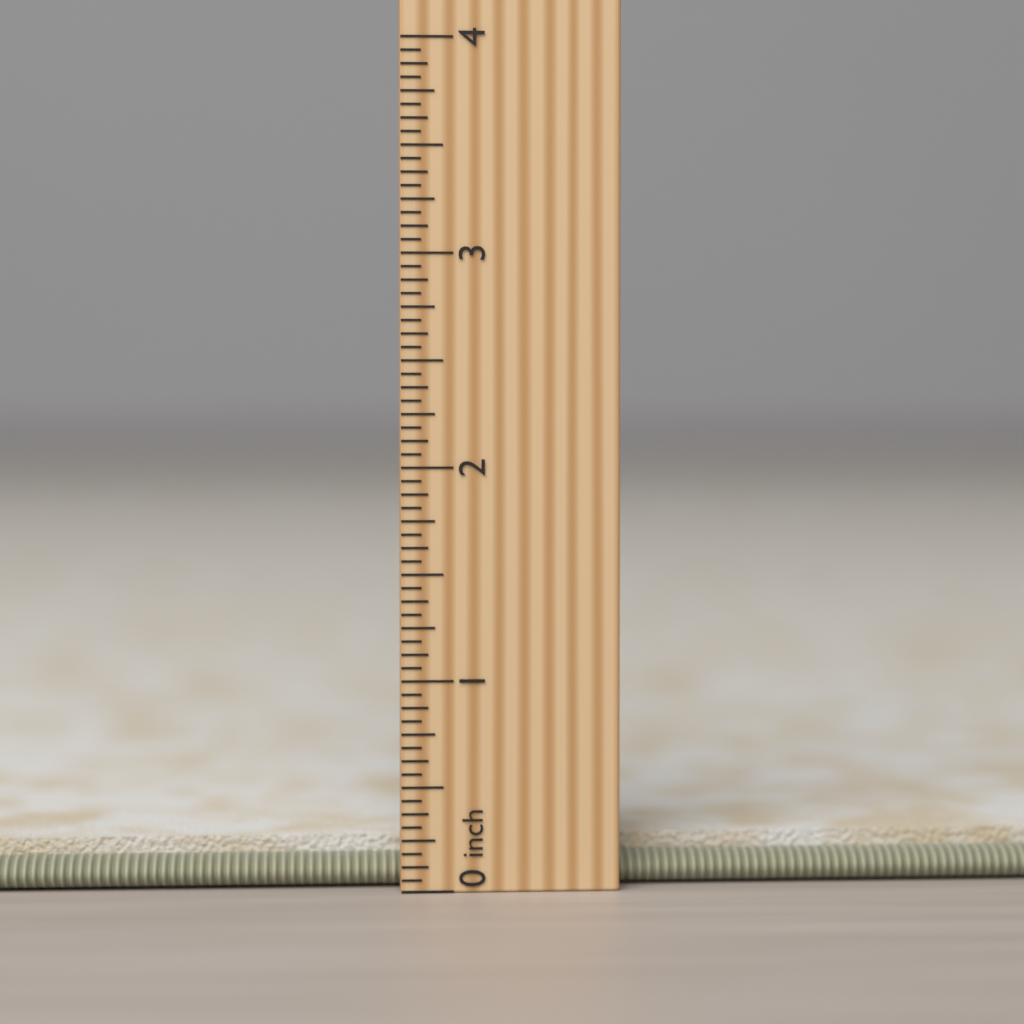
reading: 0.2500 in
